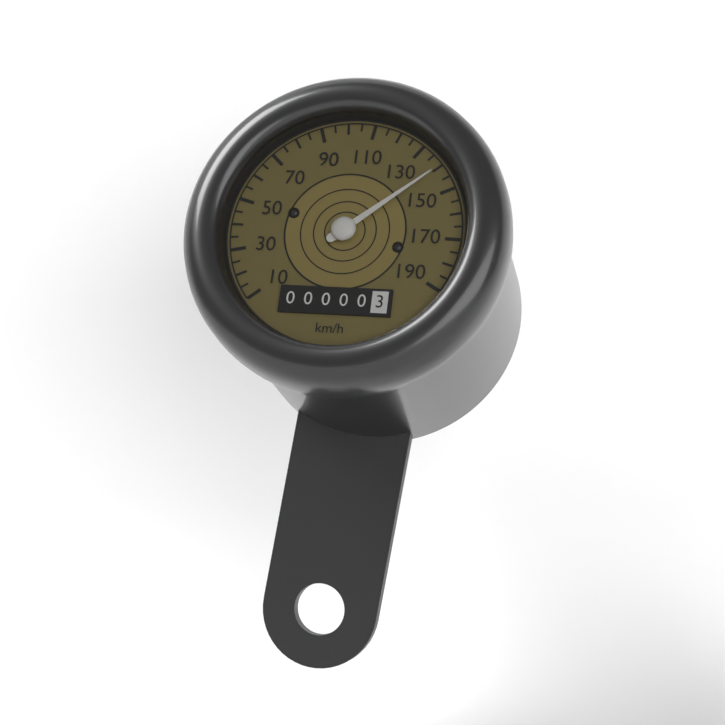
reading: 140 km/h
